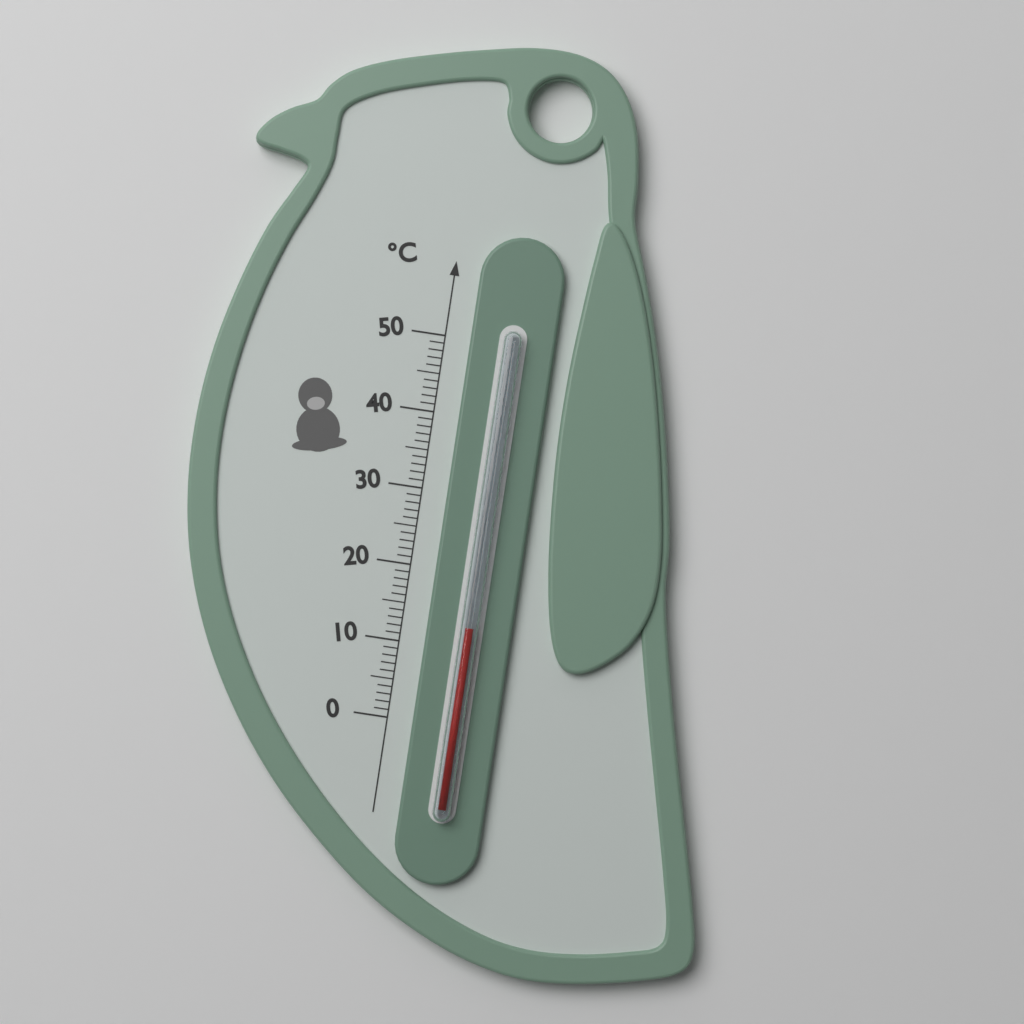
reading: 13 °C
